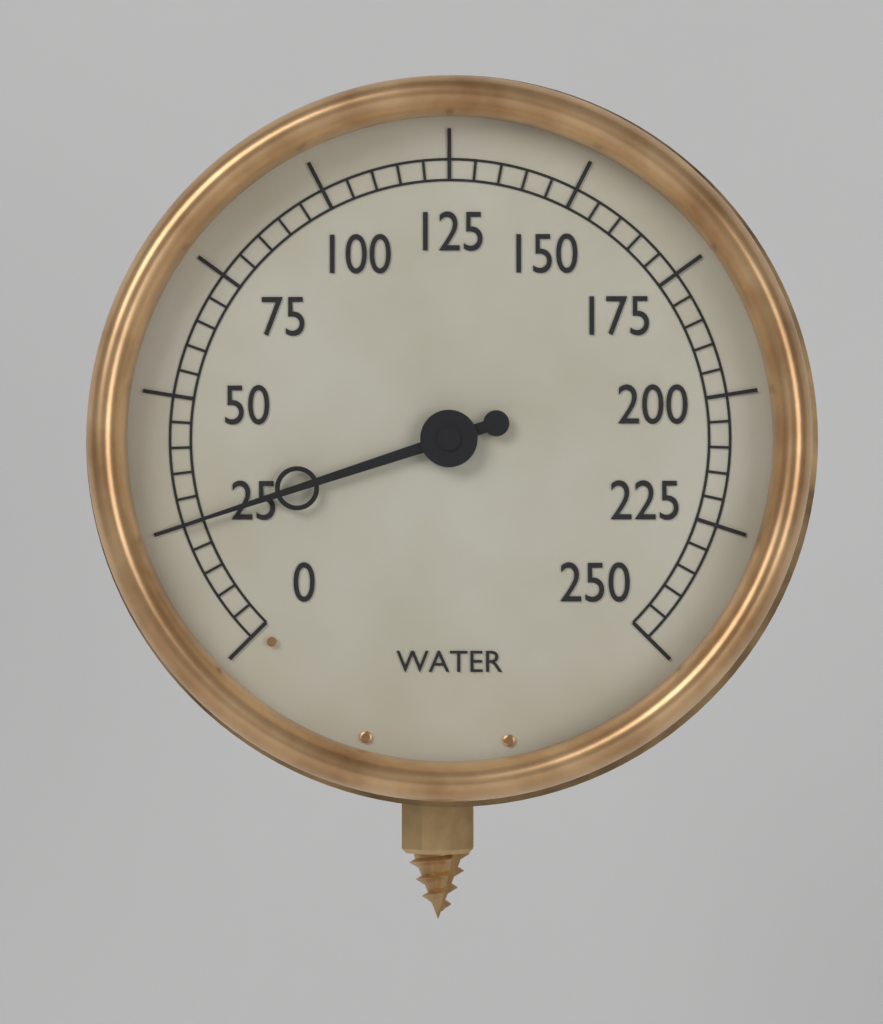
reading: 25 (no unit)
